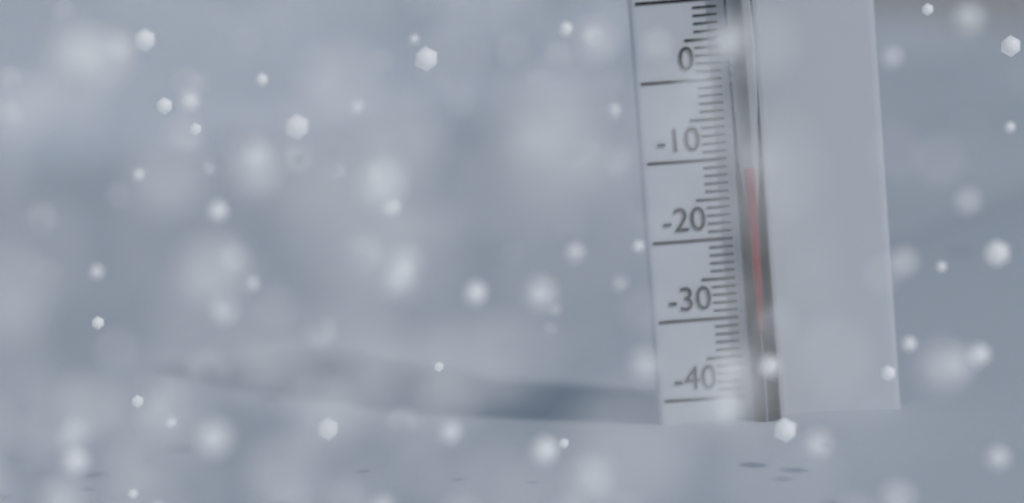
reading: -11 °C
